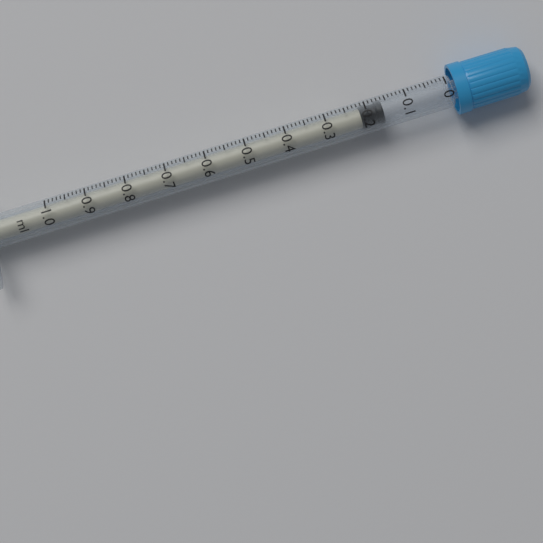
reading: 0.16 ml
